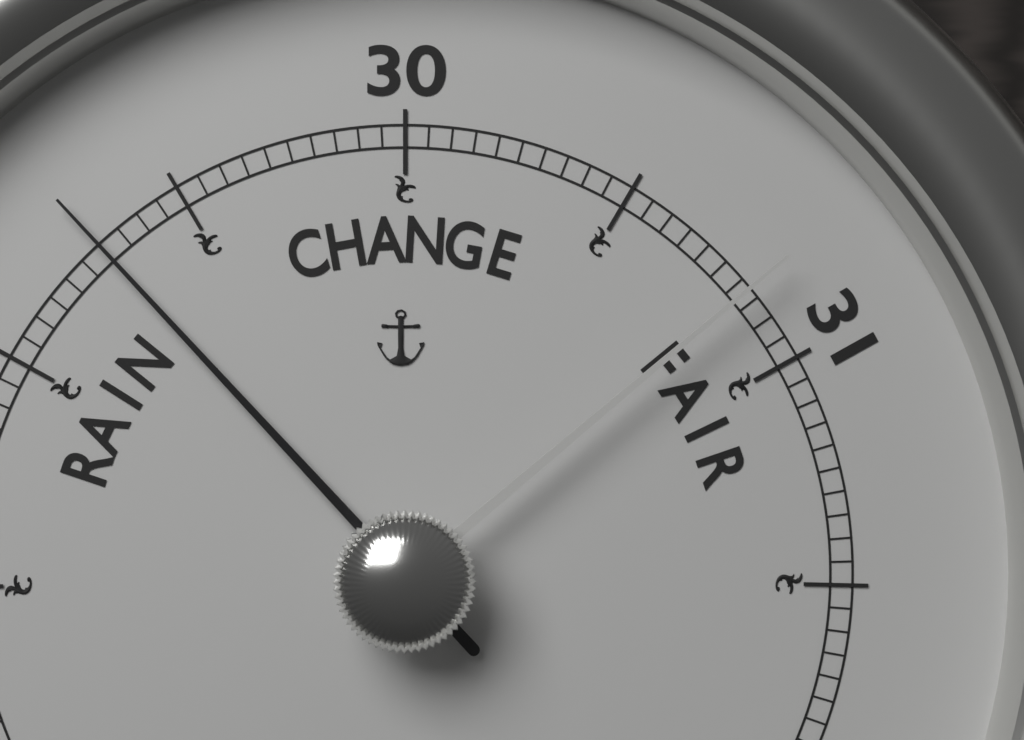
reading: 29.30 (no unit)
